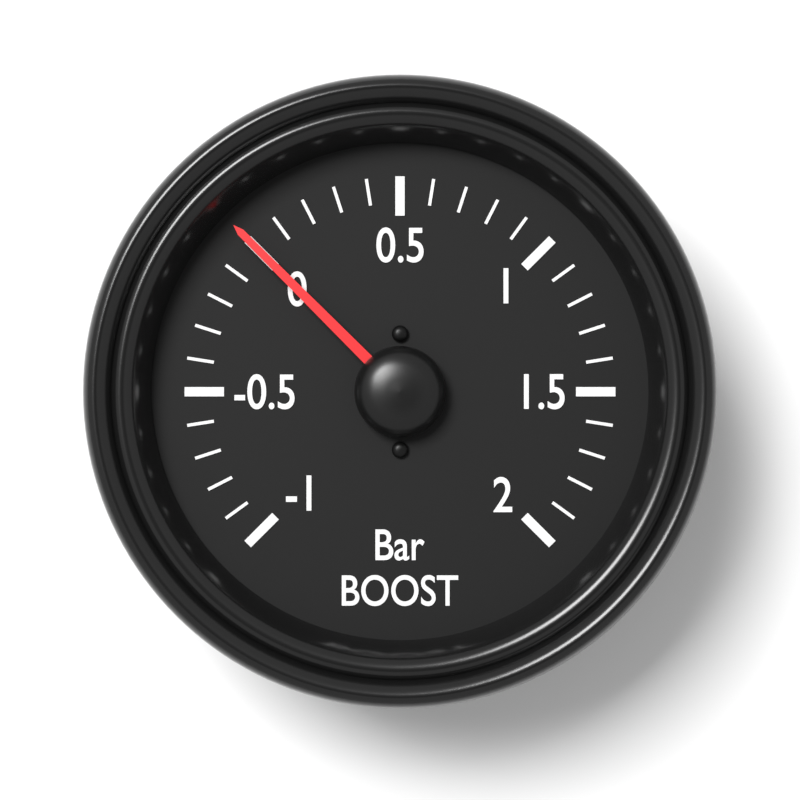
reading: 0.0 bar
